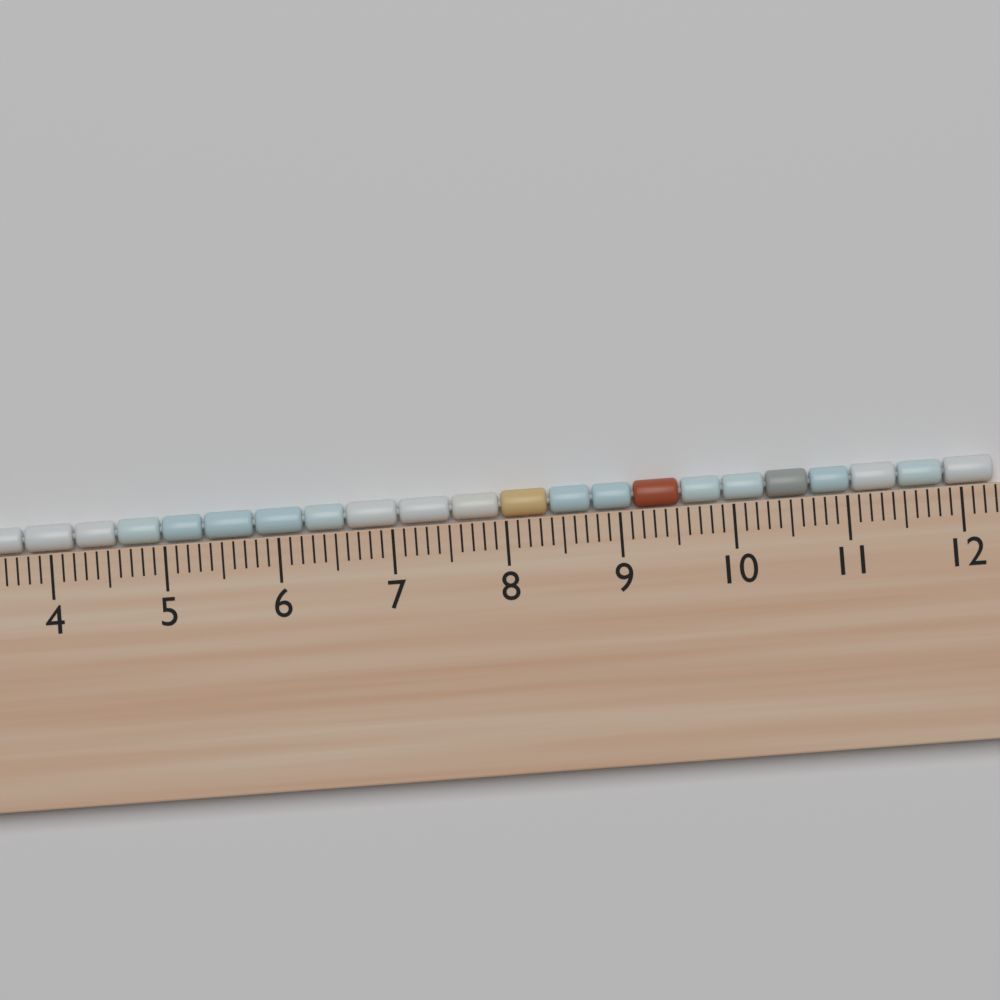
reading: 12.3 cm
